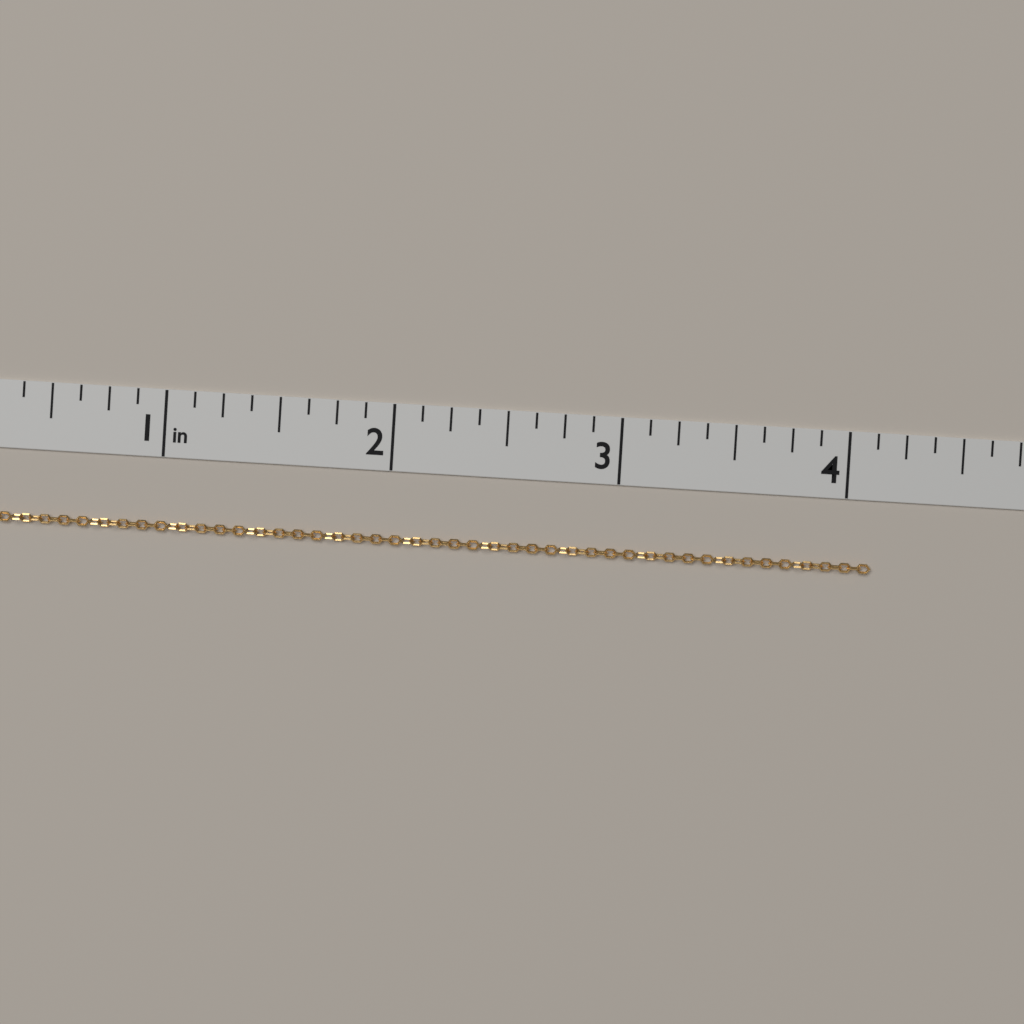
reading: 4.125 in
